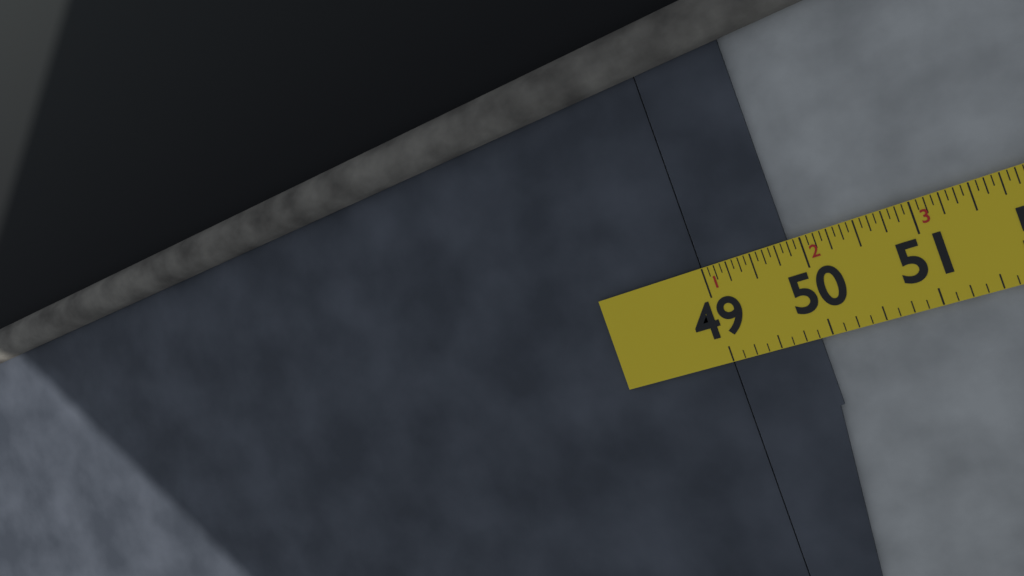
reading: 49.8750 in
